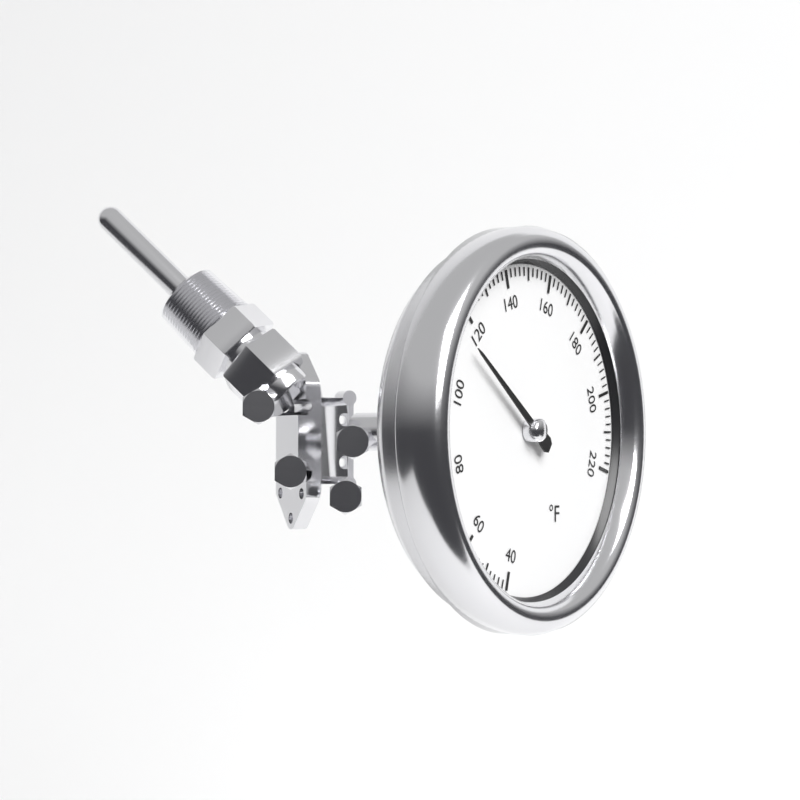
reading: 114 °F
